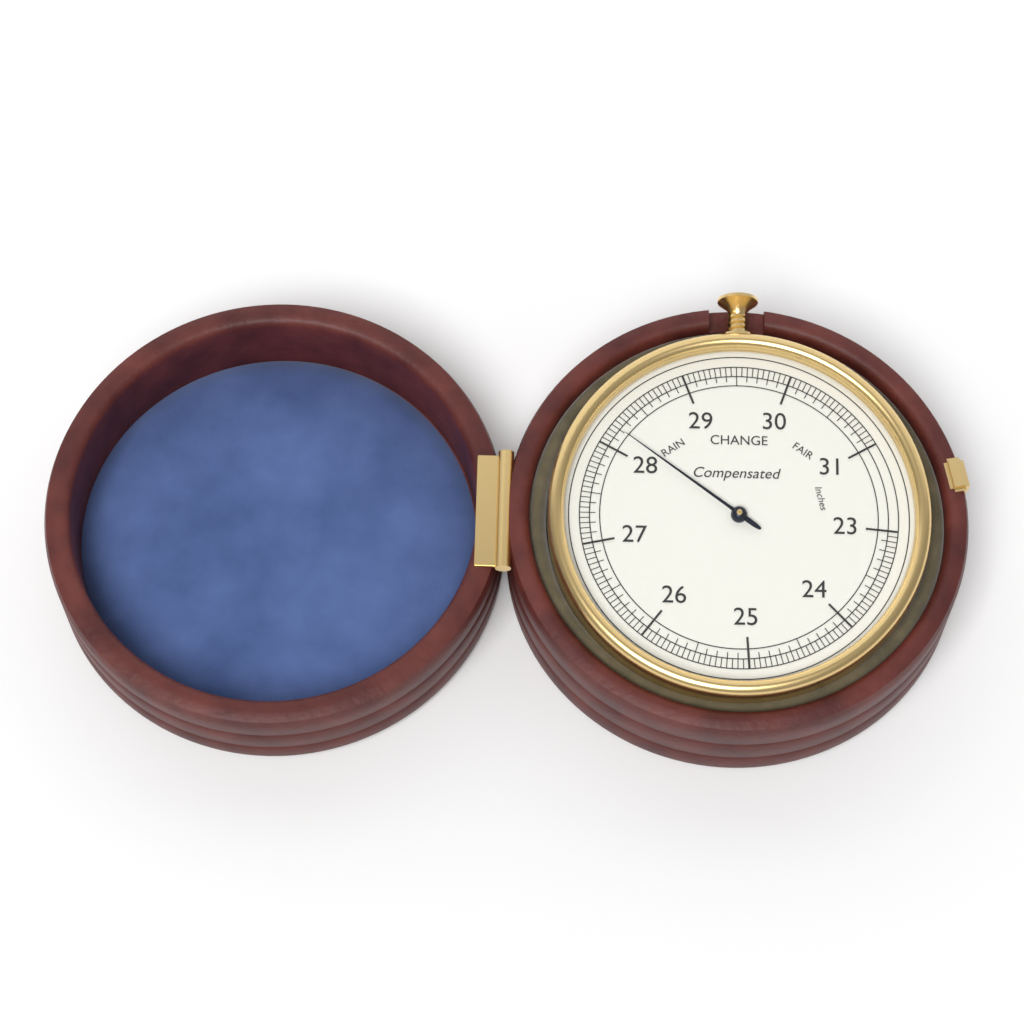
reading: 28.20 inches
